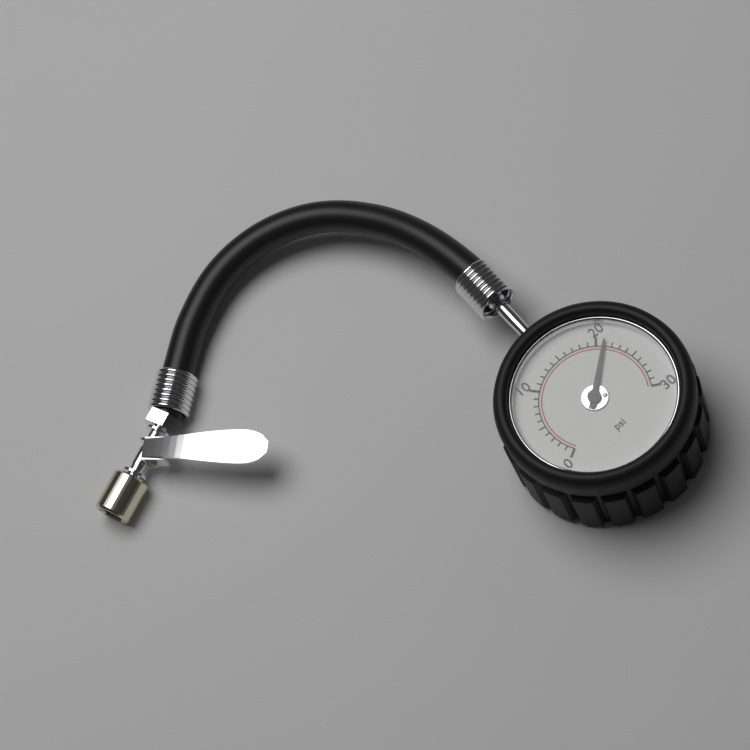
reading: 21 psi
